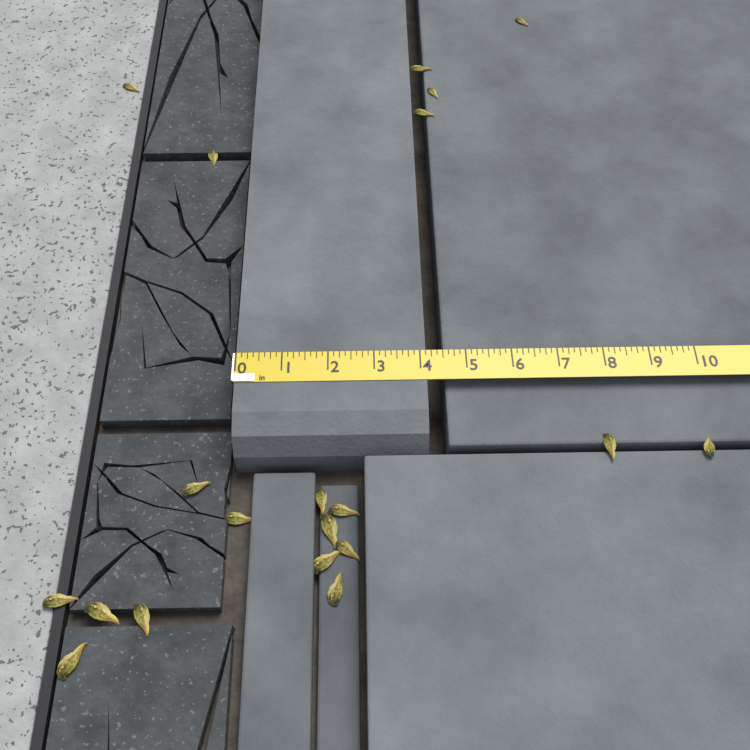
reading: 4.125 in
